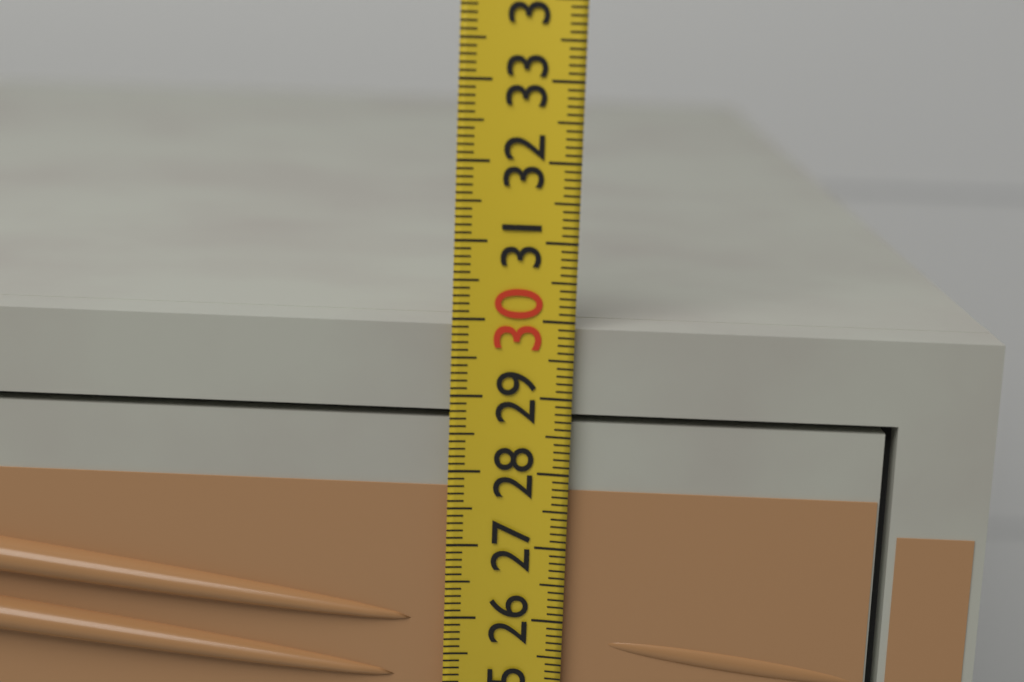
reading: 29.9 (no unit)
